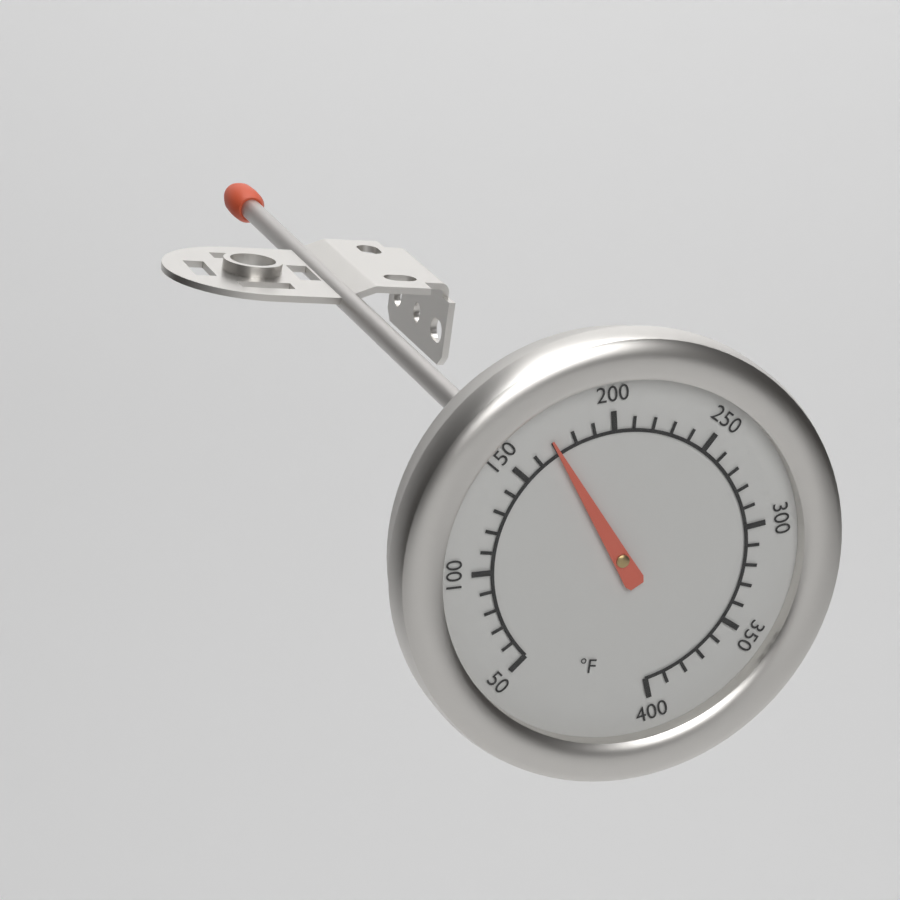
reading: 170 °F
